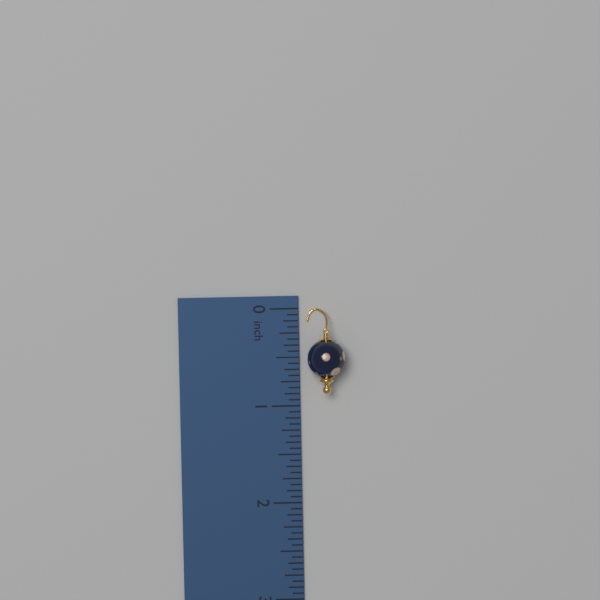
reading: 0.8750 inch
